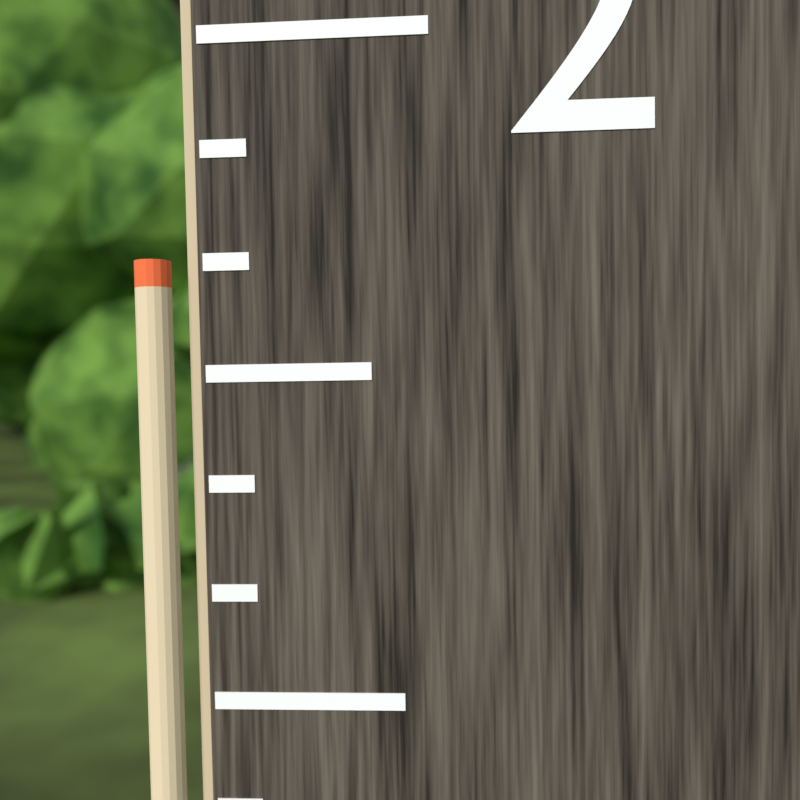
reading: 1.833333 (no unit)
